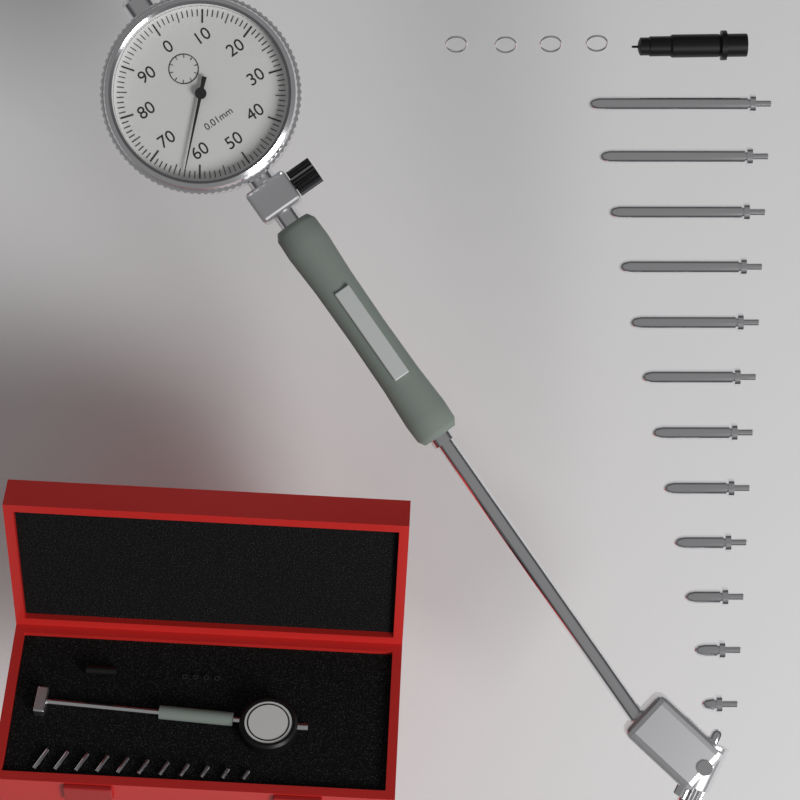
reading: 0.63 mm
